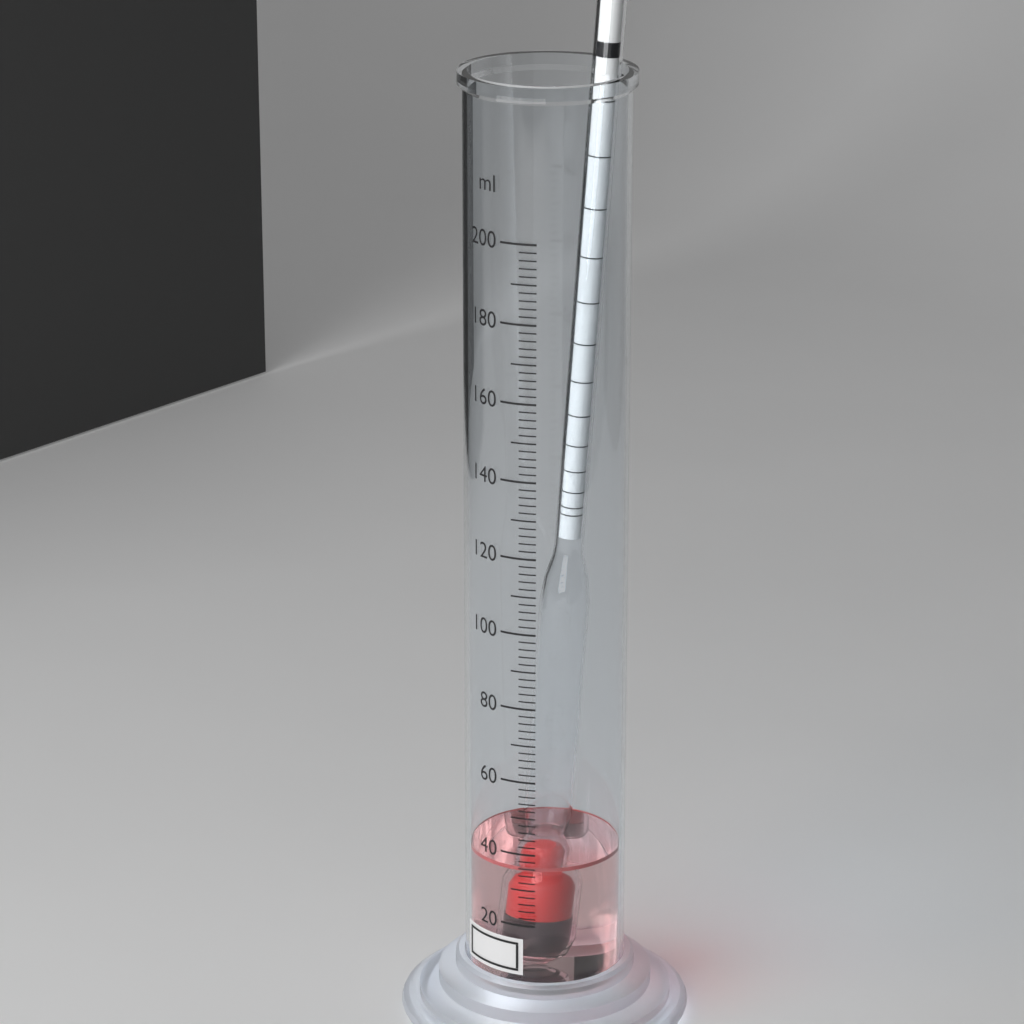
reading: 36 ml
